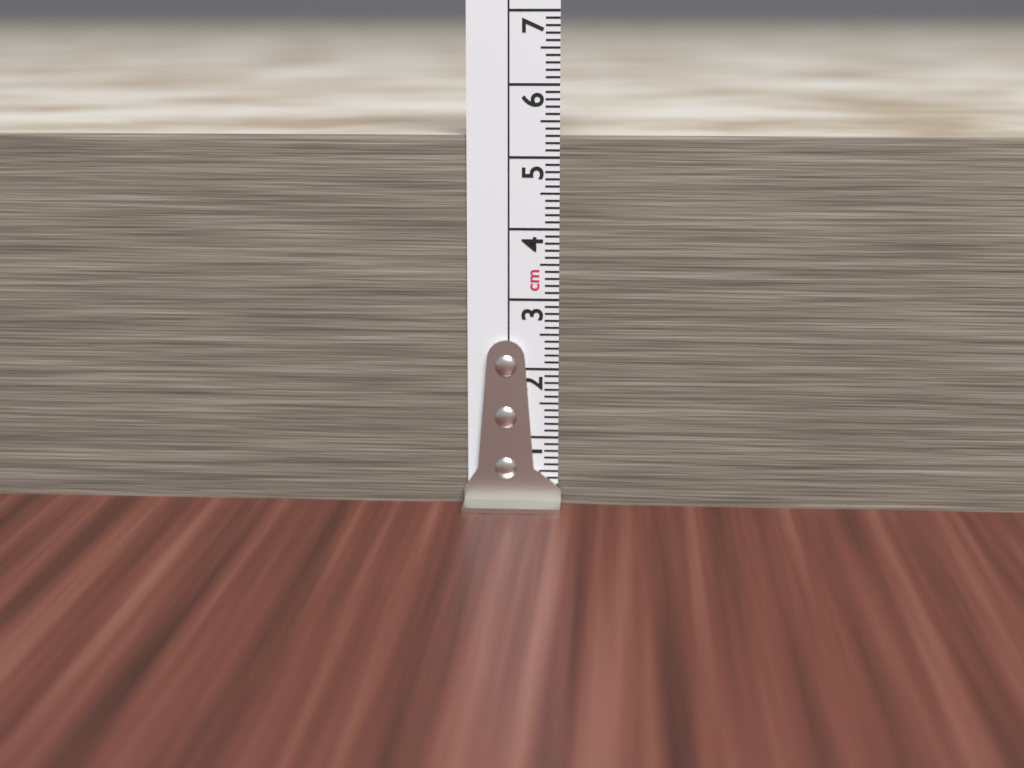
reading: 5.3 cm
